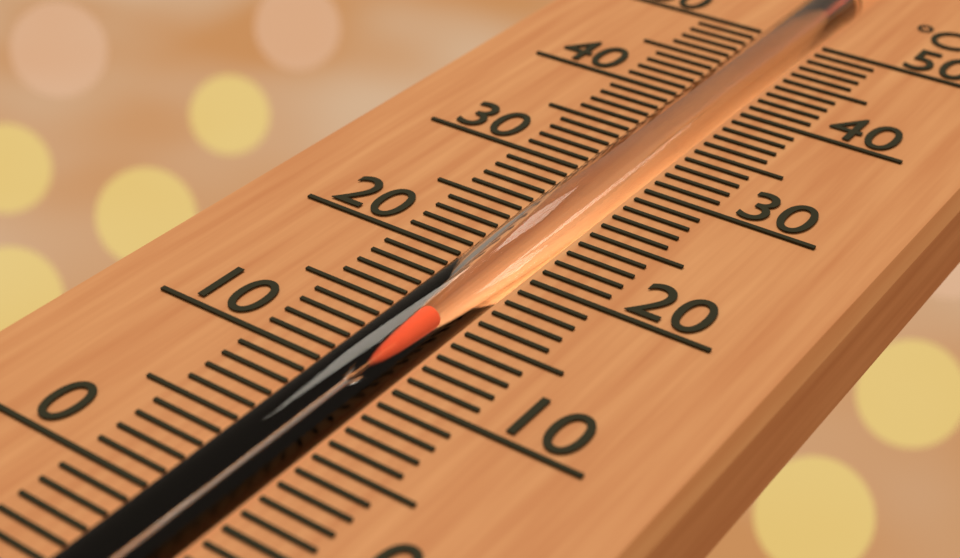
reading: 15 °C
